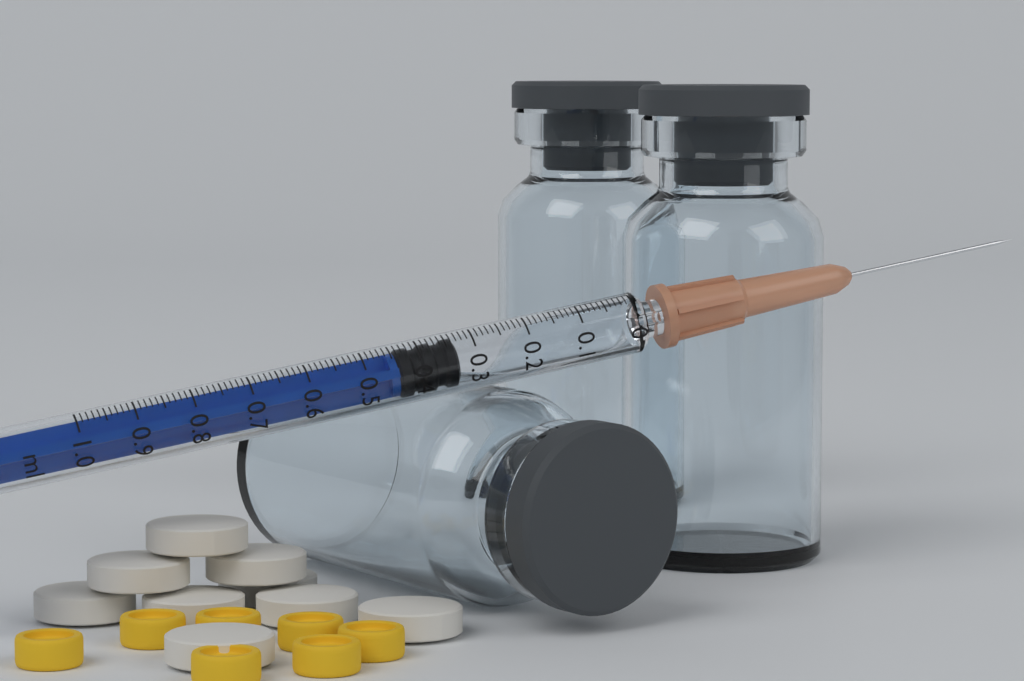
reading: 0.33 ml
